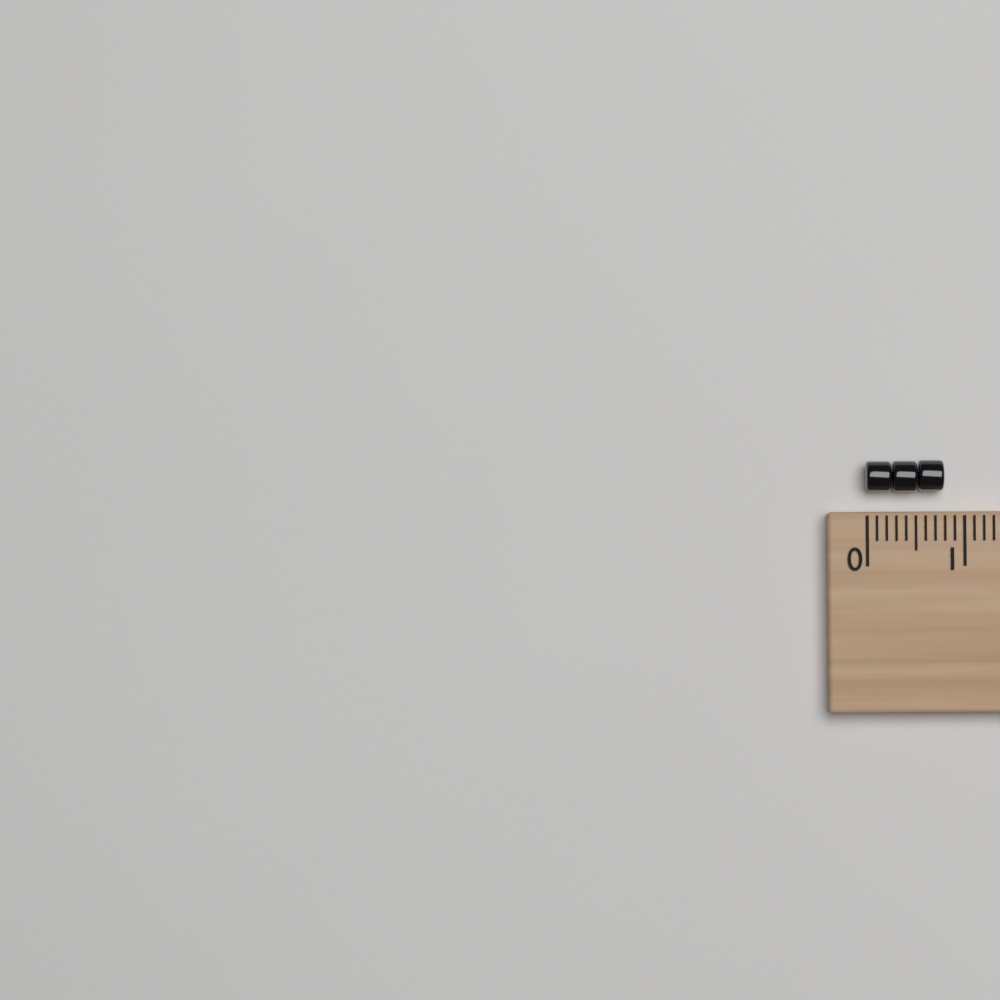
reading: 0.8 (no unit)
